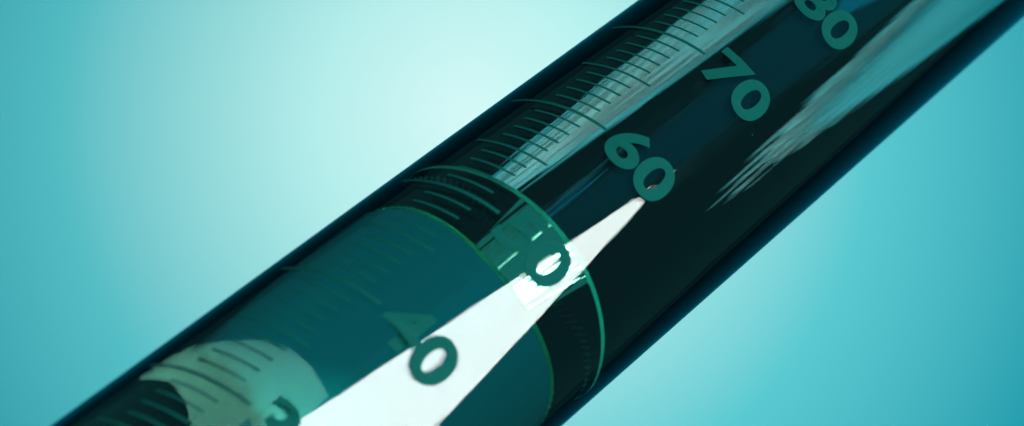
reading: 53 ml
